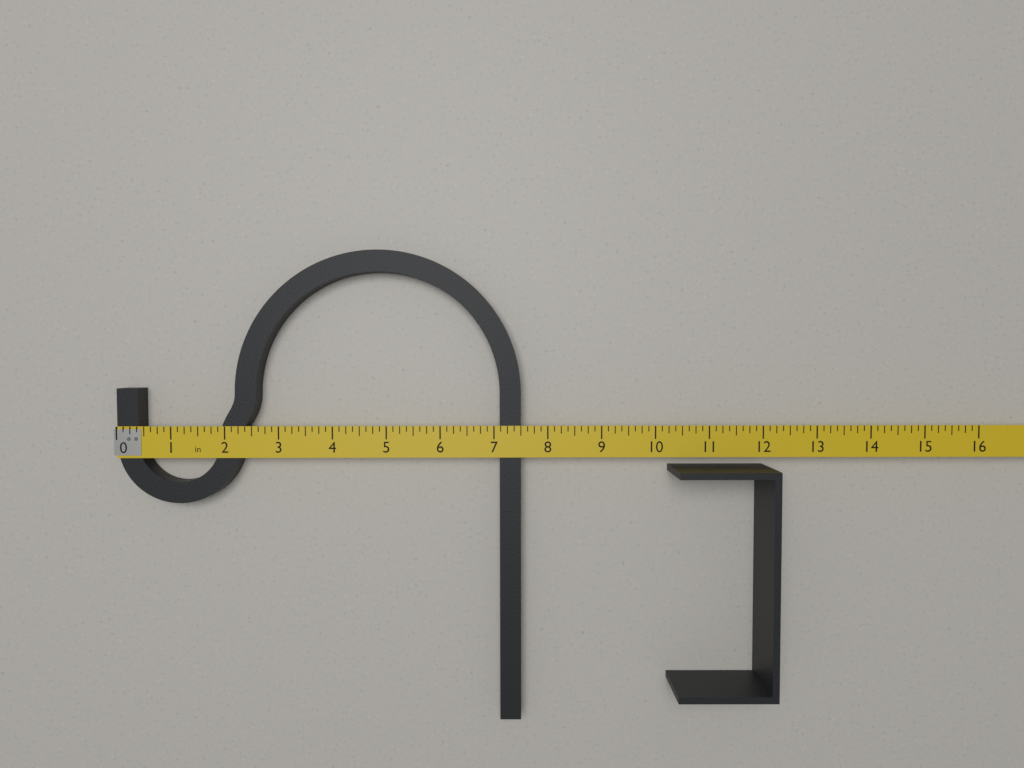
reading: 7.500 in
